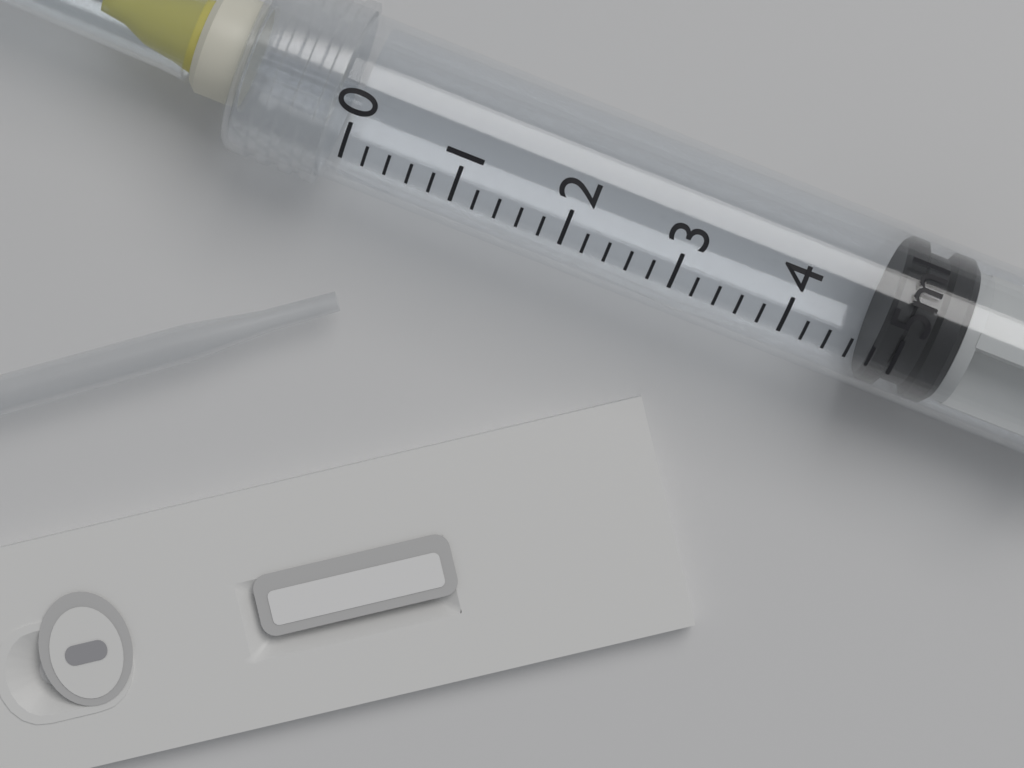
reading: 4.8 ml
